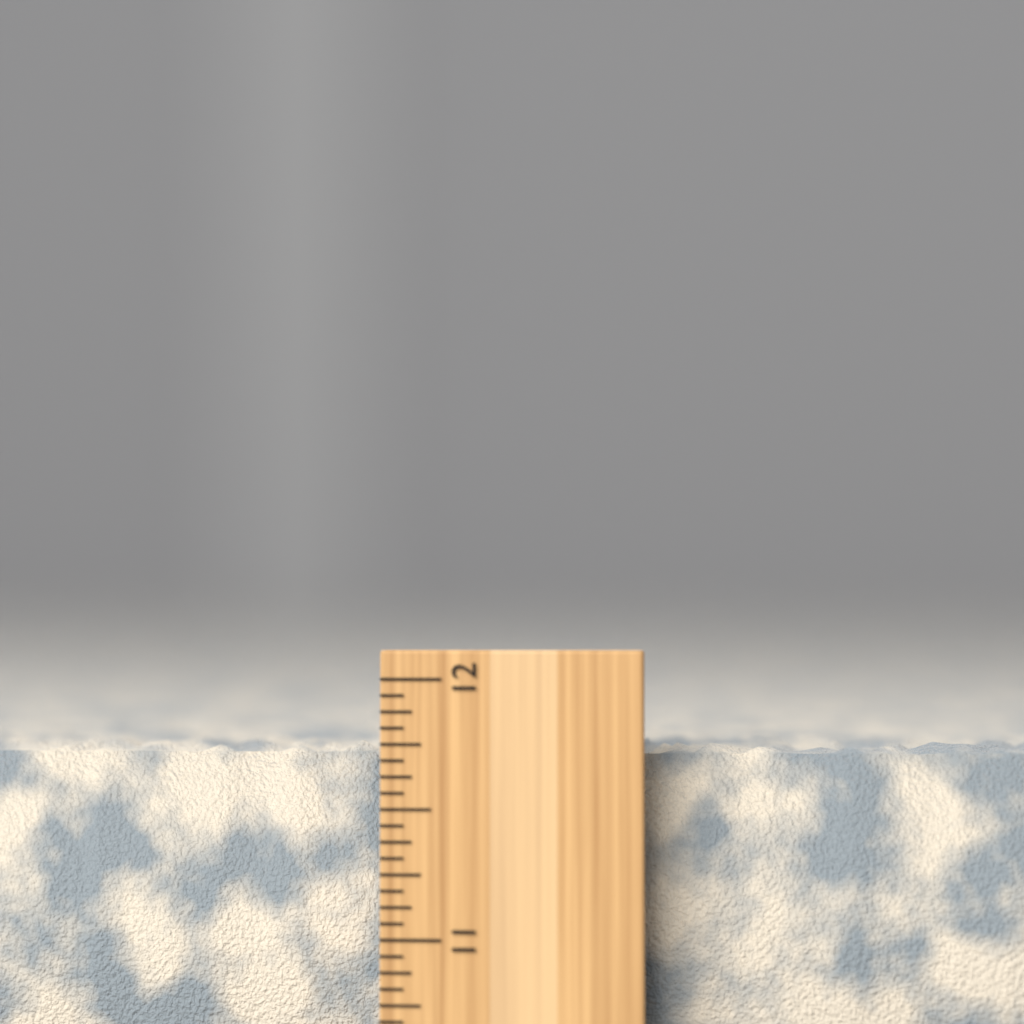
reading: 11.7500 inch
